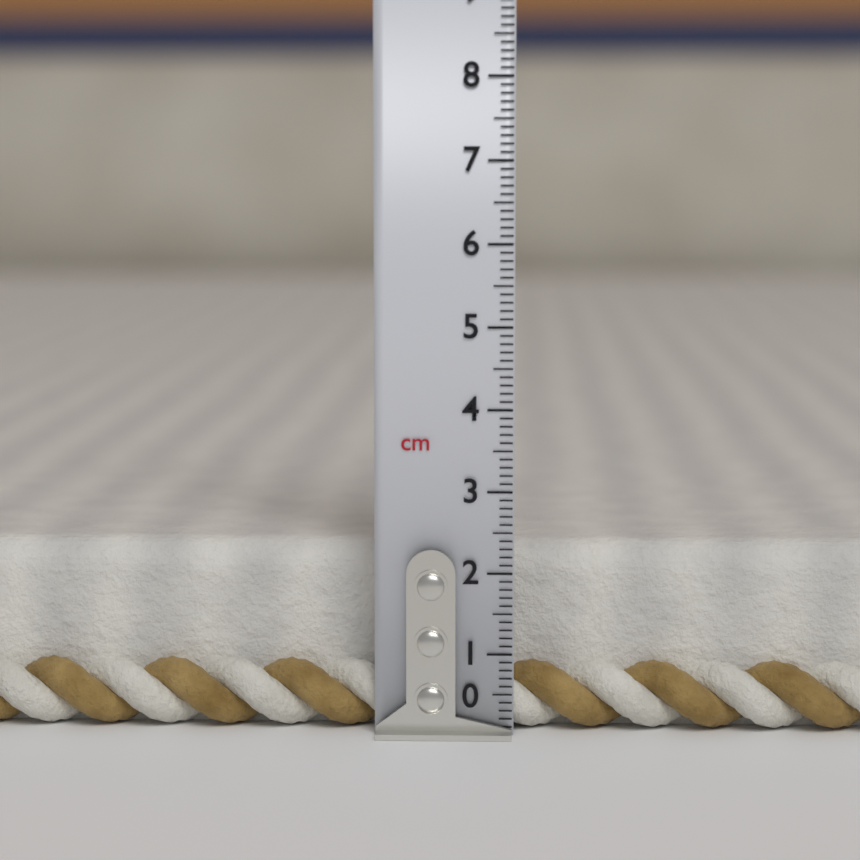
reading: 2.3 cm
